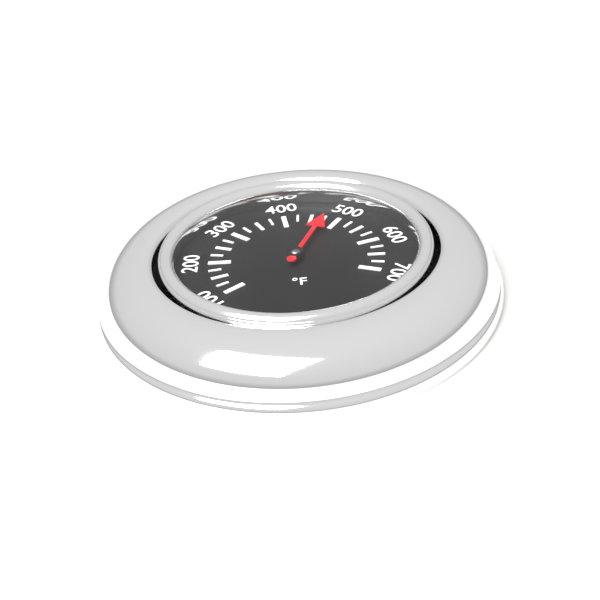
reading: 475 °F
